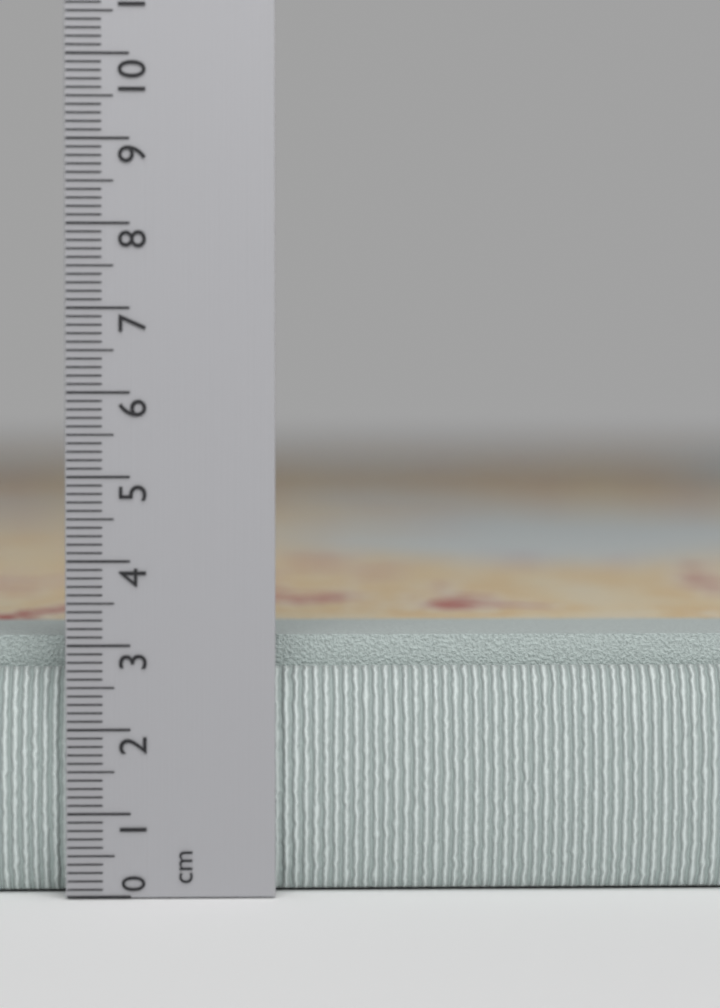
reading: 3.3 cm
